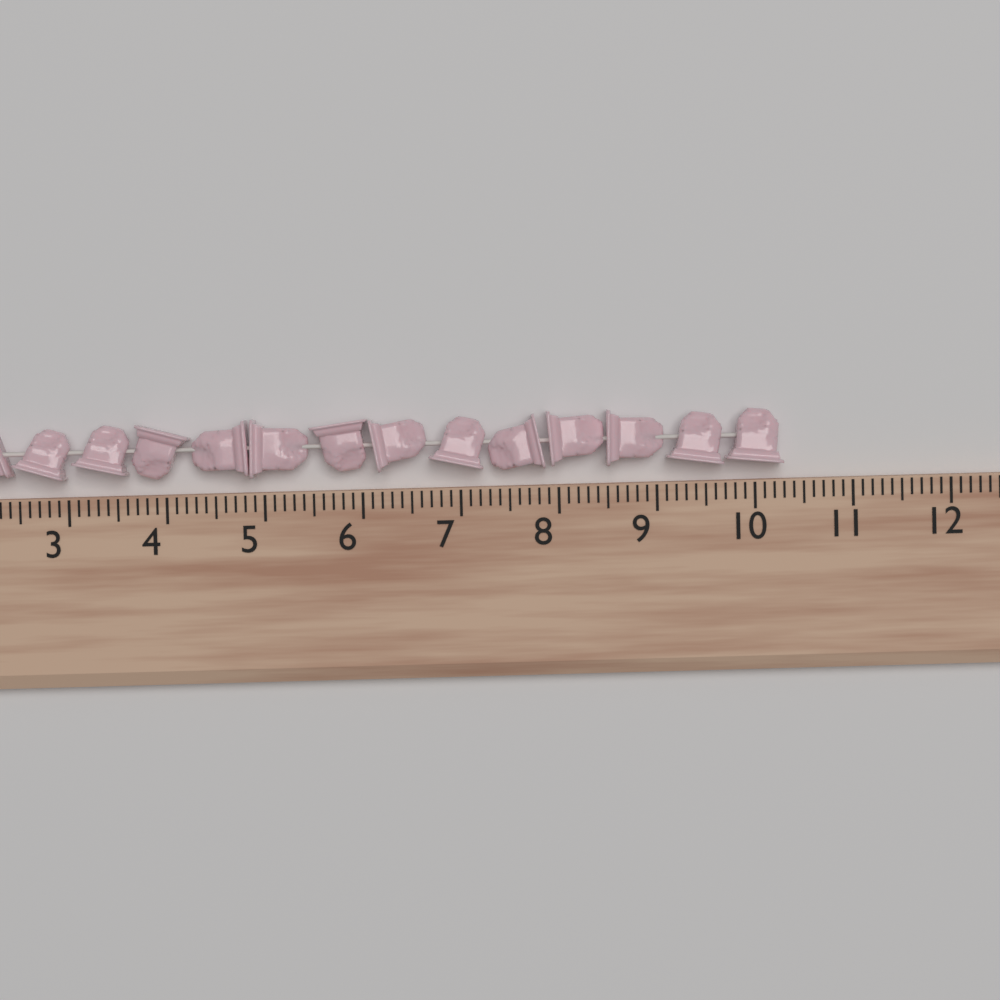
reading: 10.3 (no unit)
